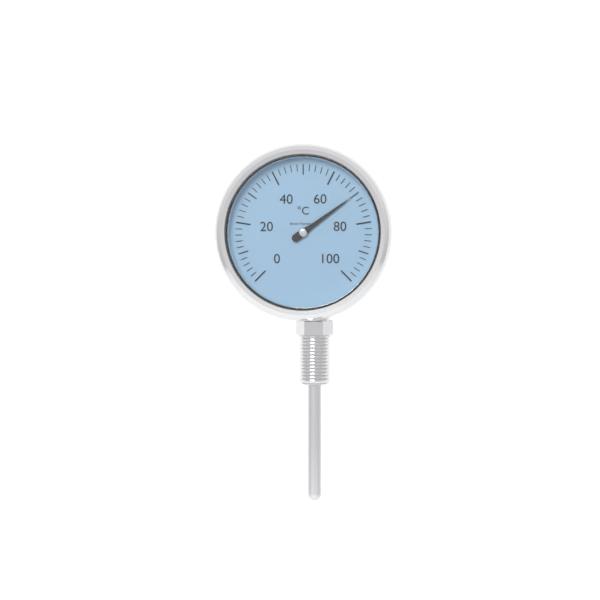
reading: 70 °C
